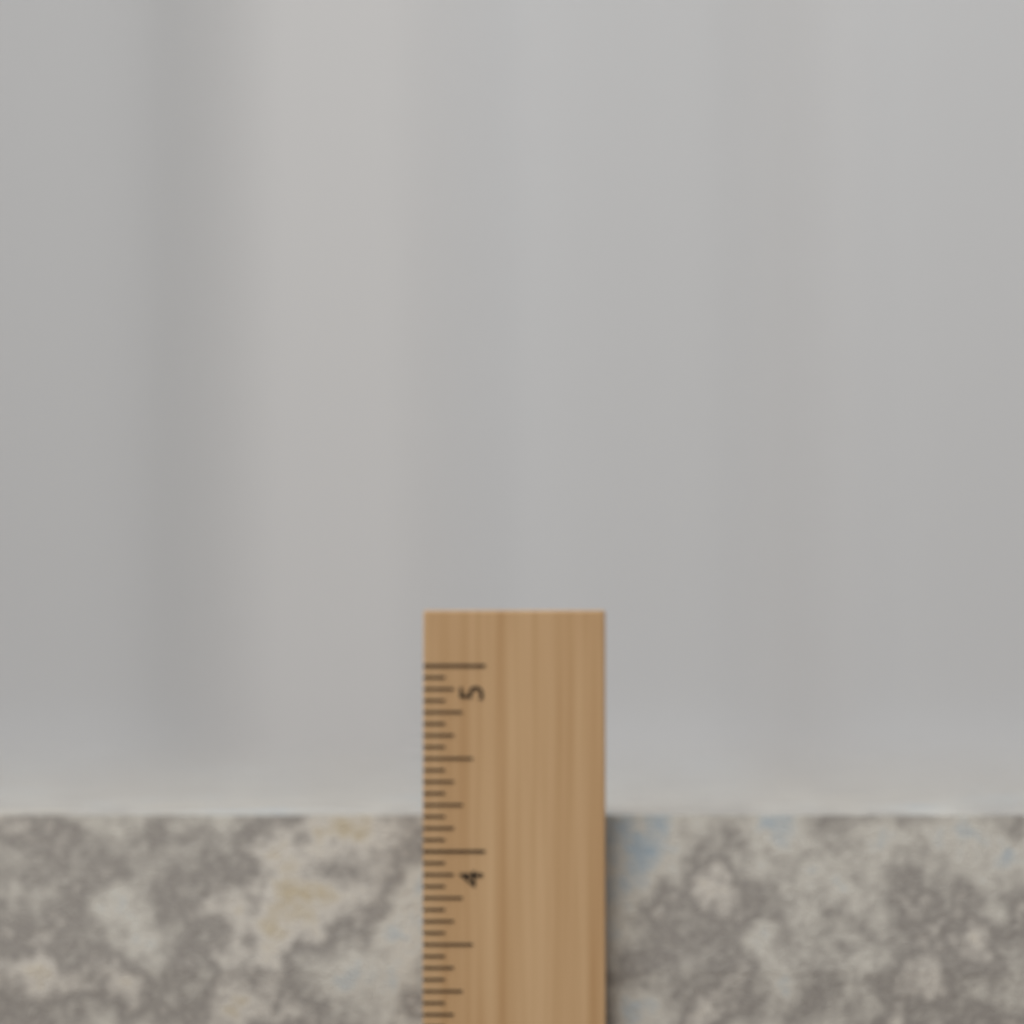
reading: 4.1875 inch
